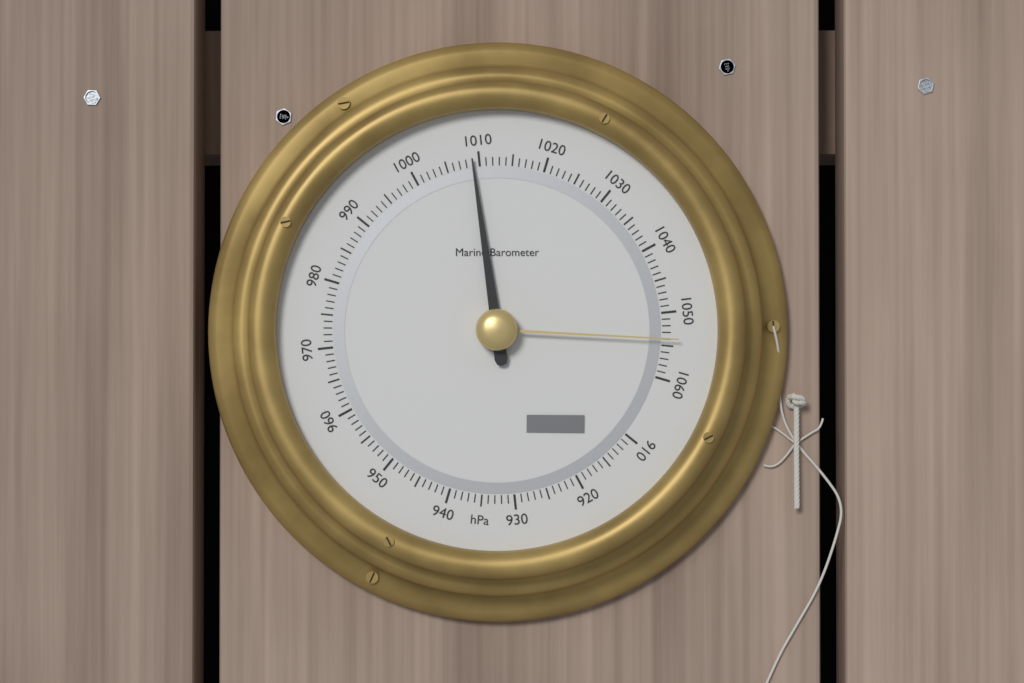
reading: 1009 hPa
